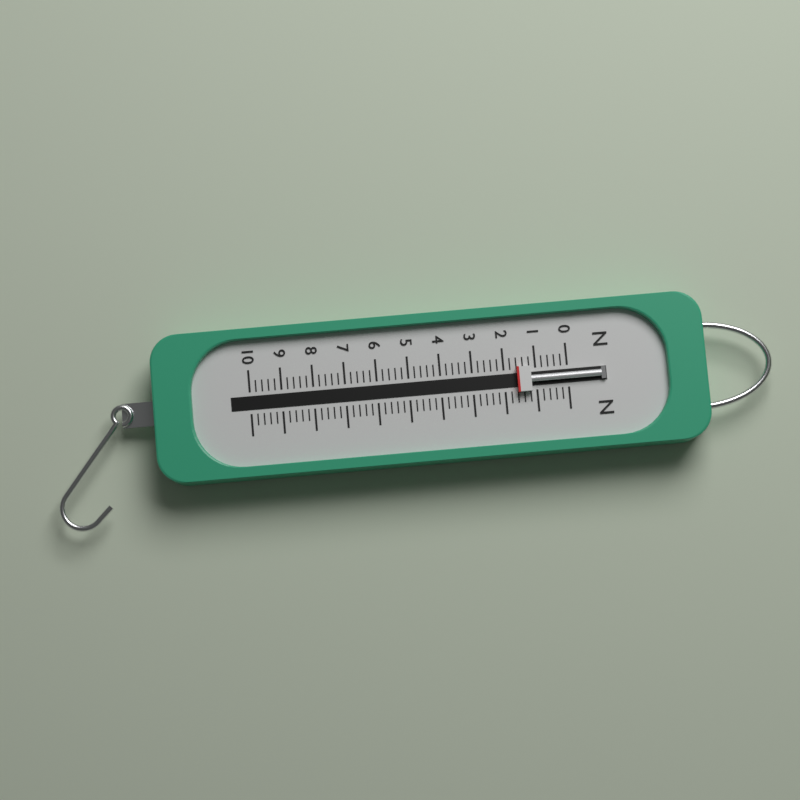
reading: 1.6 N
